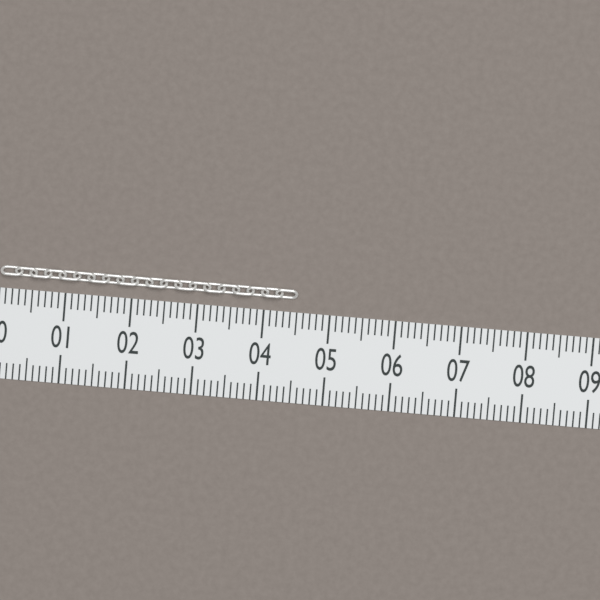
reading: 4.5 (no unit)
